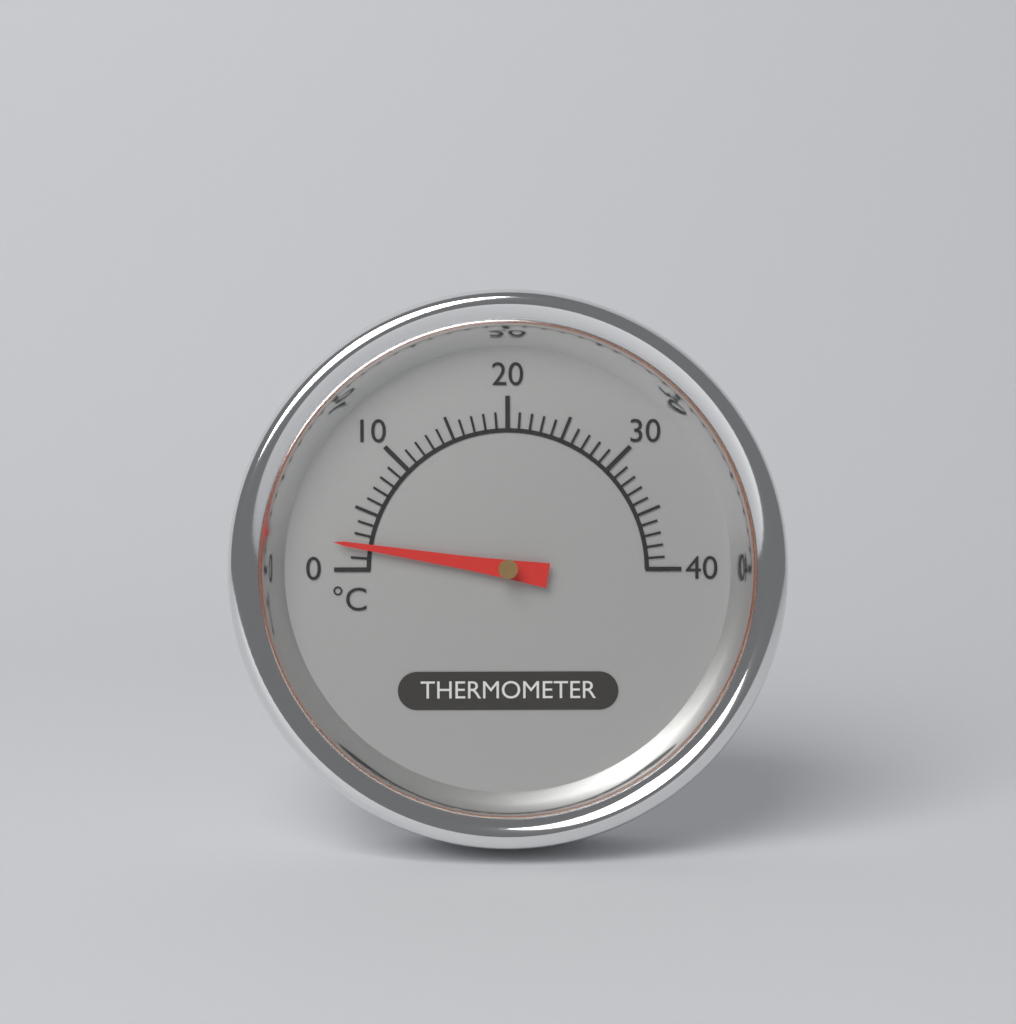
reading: 2 °C
